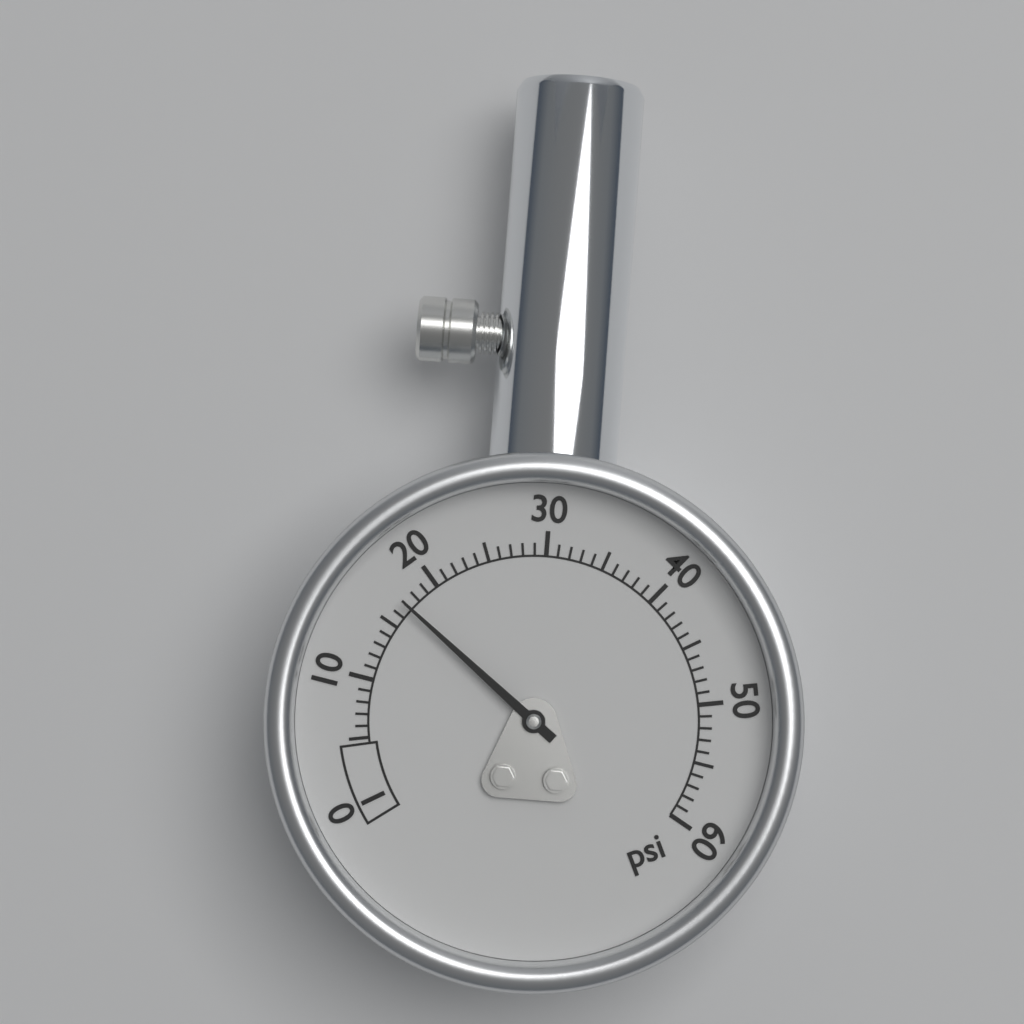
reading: 17 psi
